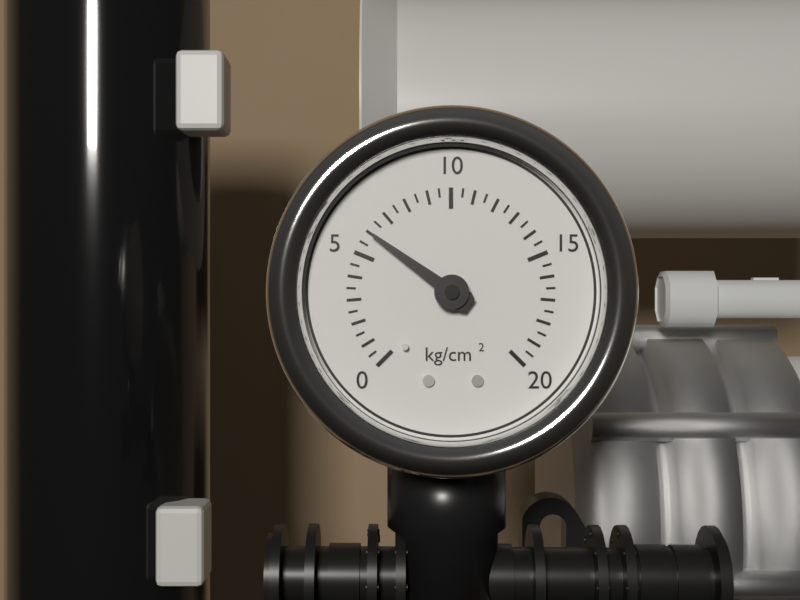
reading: 6.0 kg/cm²
